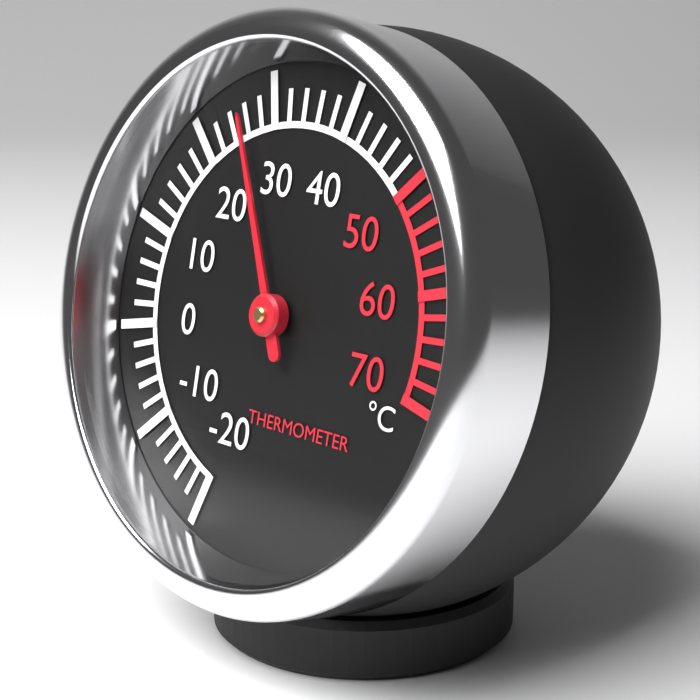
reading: 26 °C
